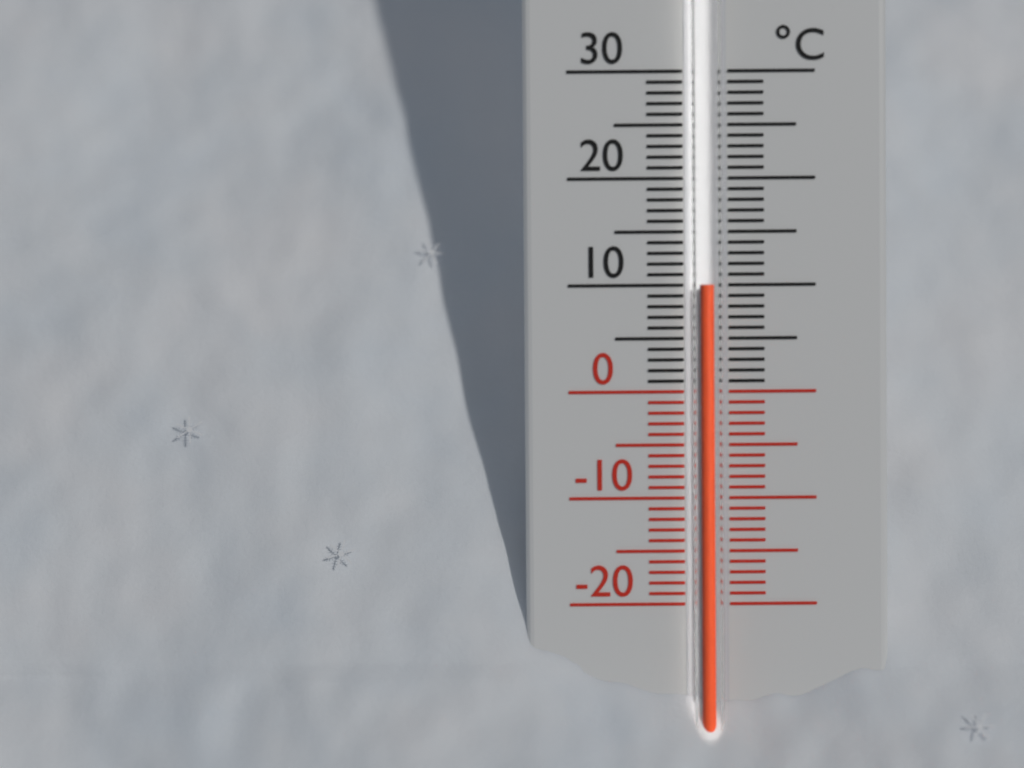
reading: 10 °C
